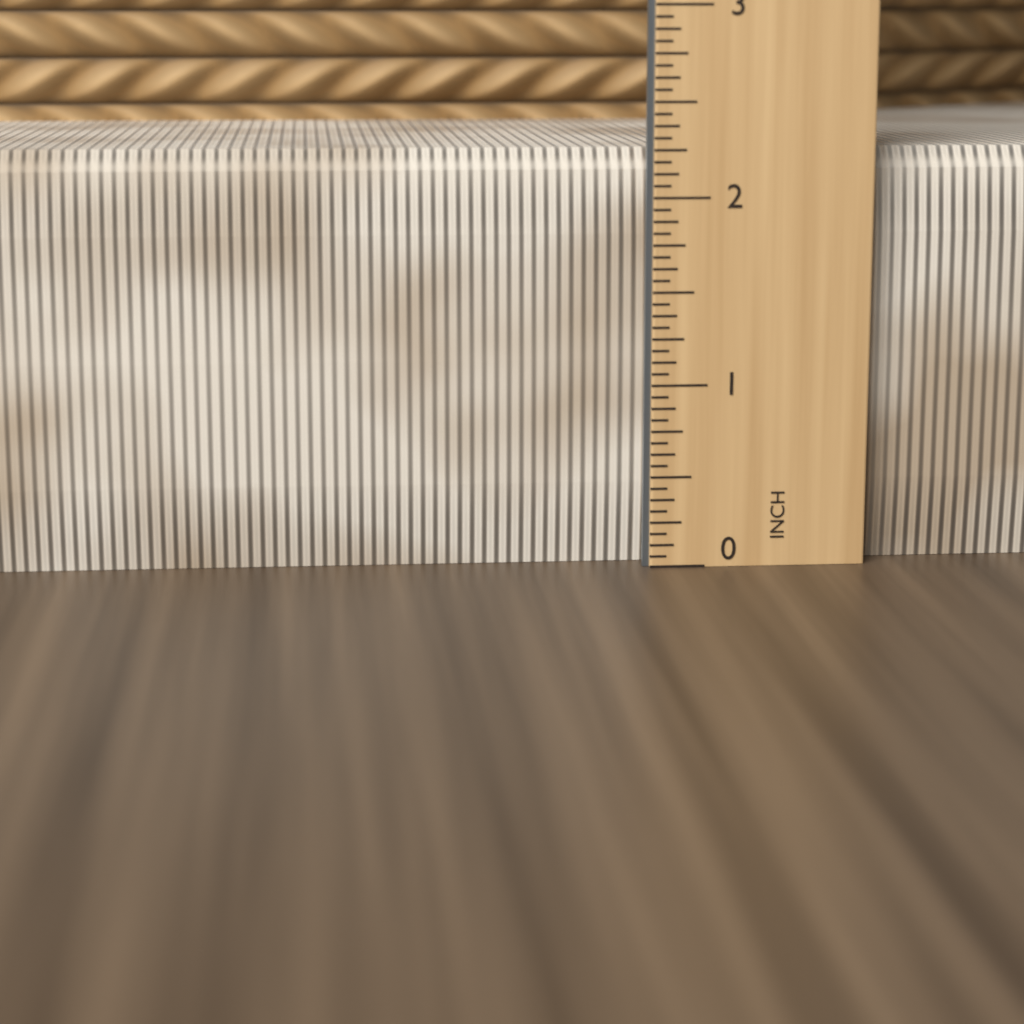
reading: 2.2500 in
